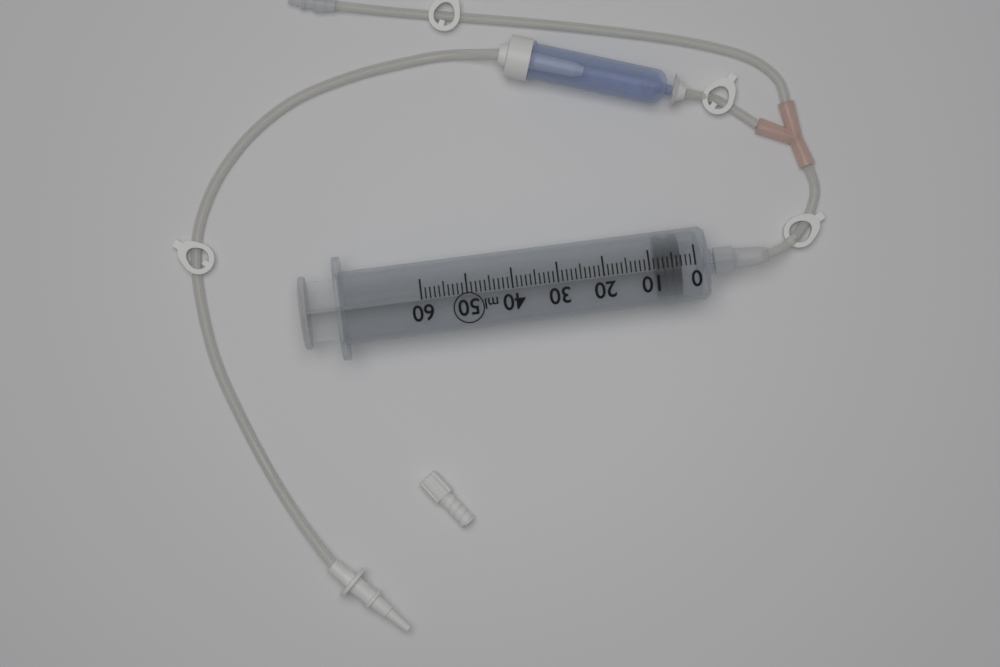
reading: 3 ml
